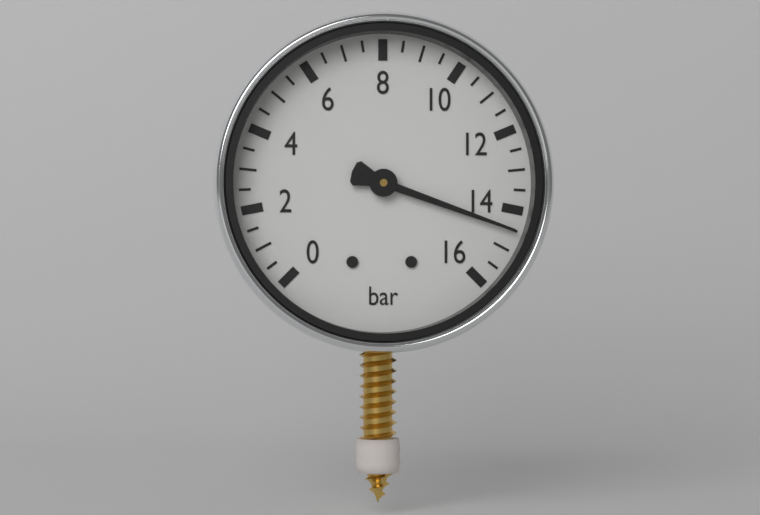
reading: 14.5 bar
